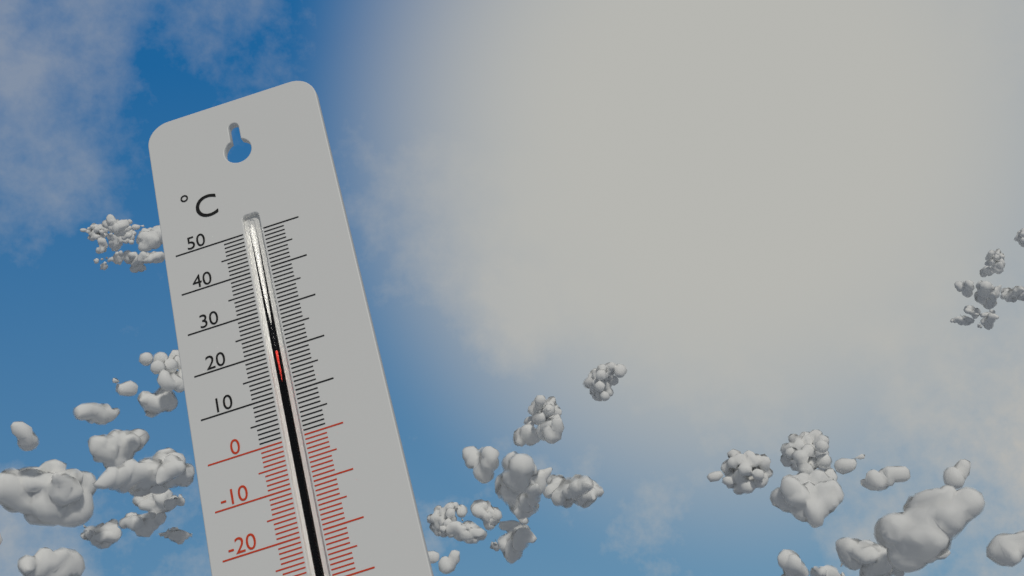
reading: 20 °C
